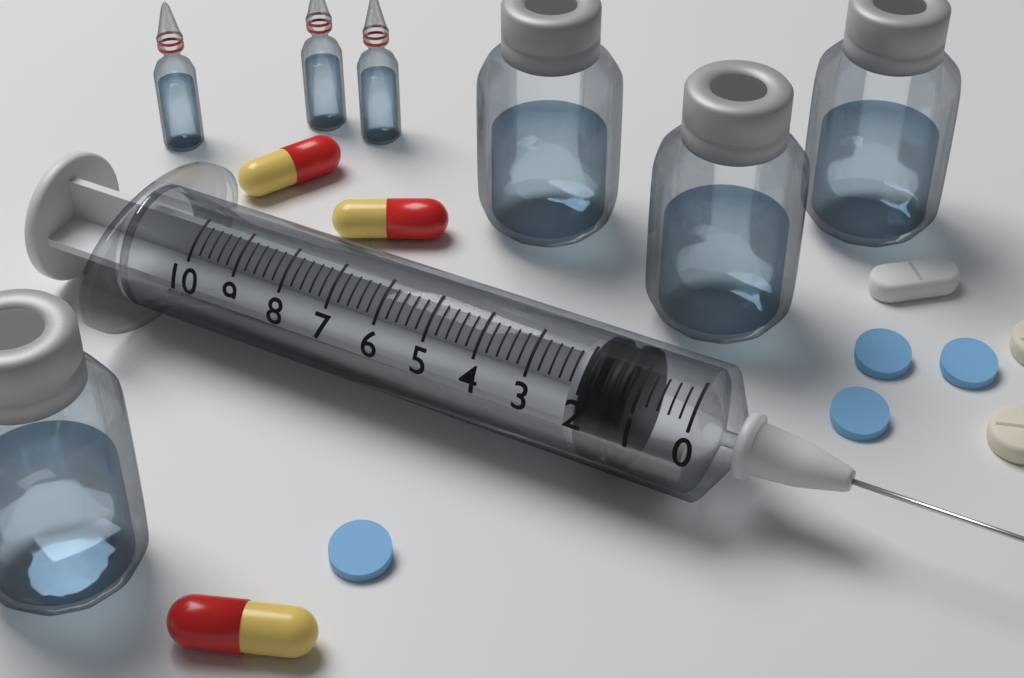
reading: 1.2 (no unit)
